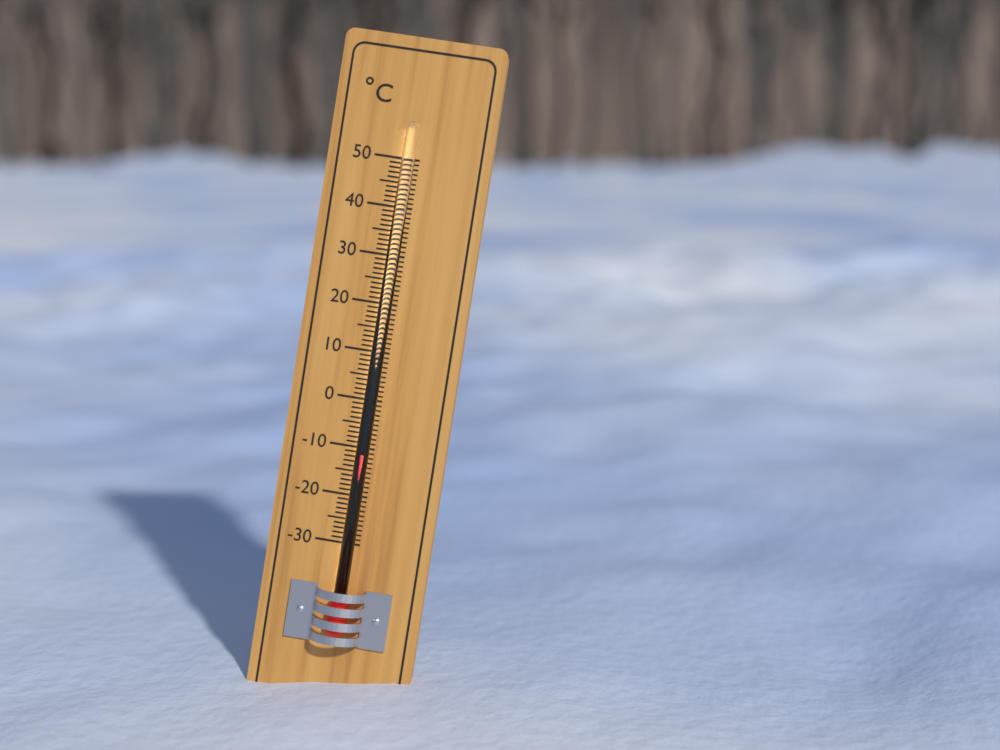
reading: -11 °C
